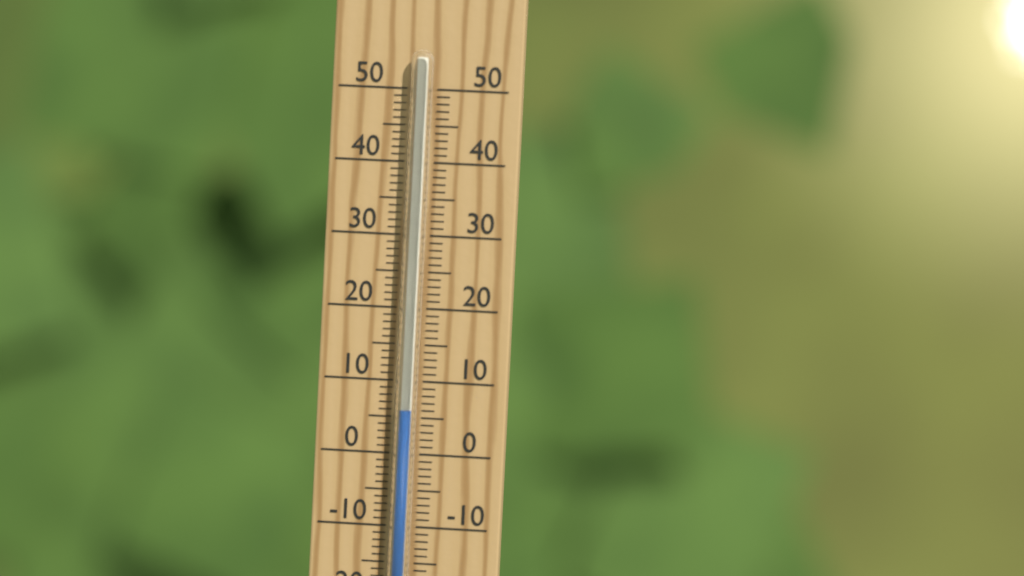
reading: 6 °C
